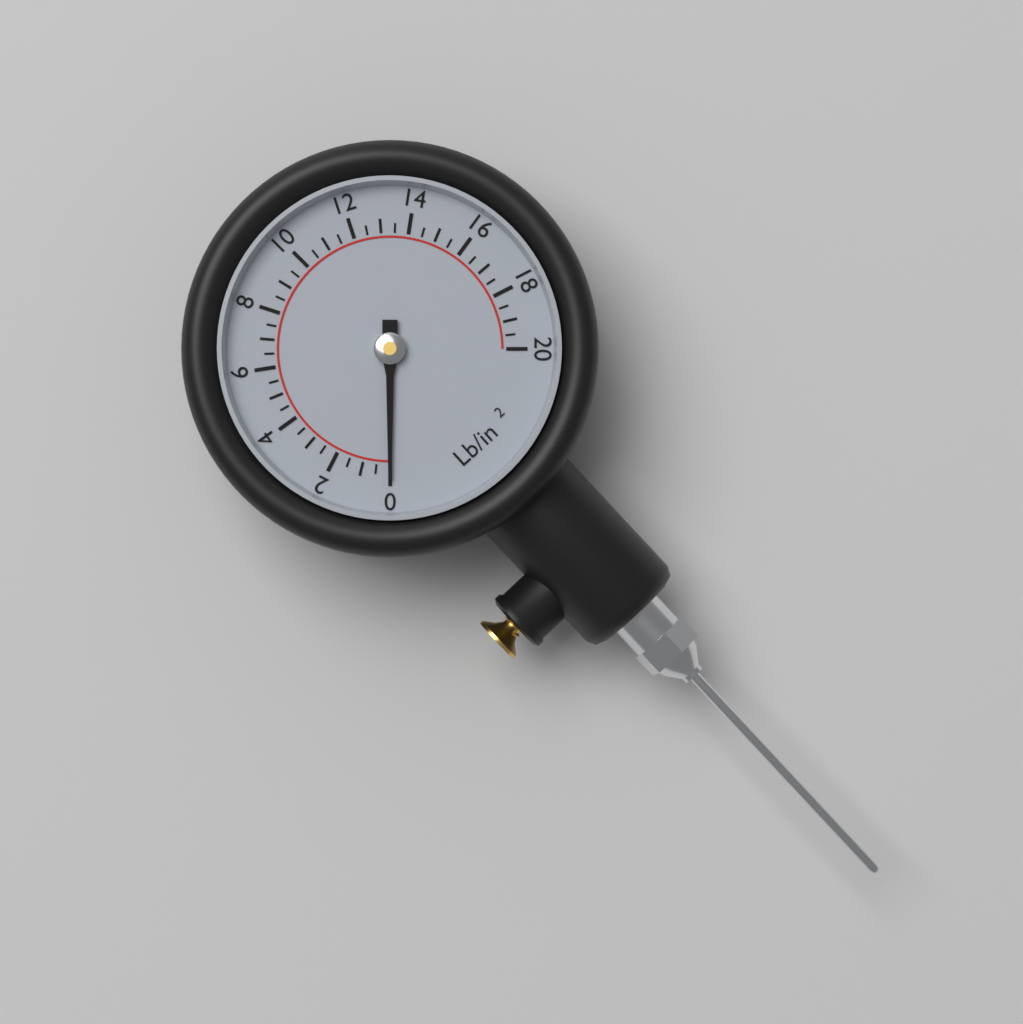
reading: 0.0 lb/in²
